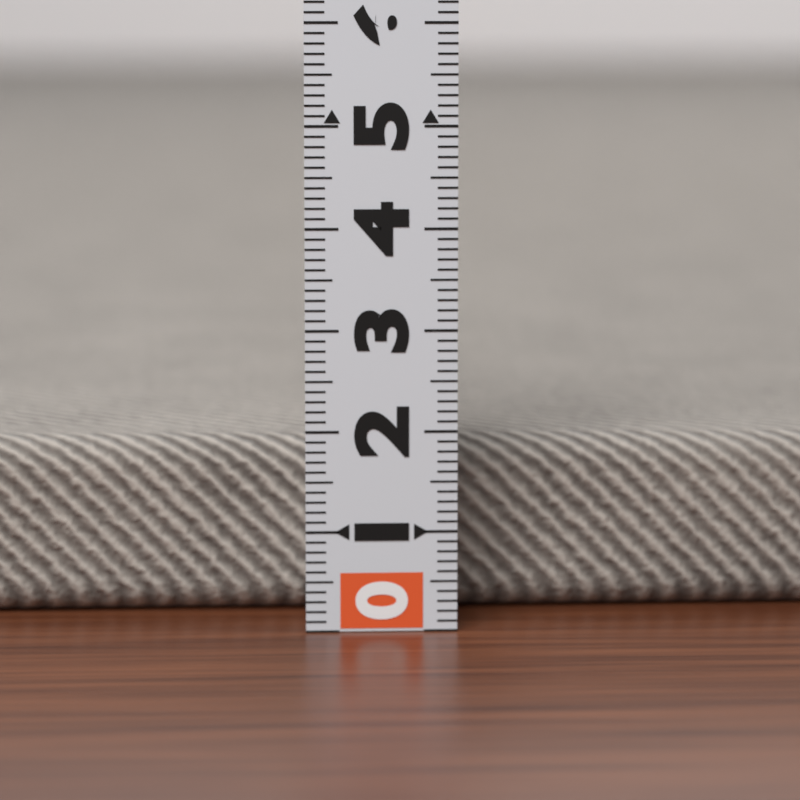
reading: 1.8 (no unit)
